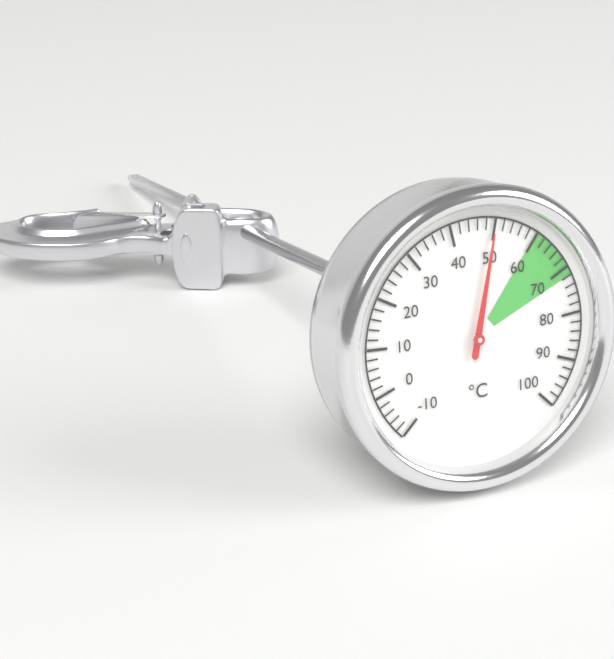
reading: 50 °C
